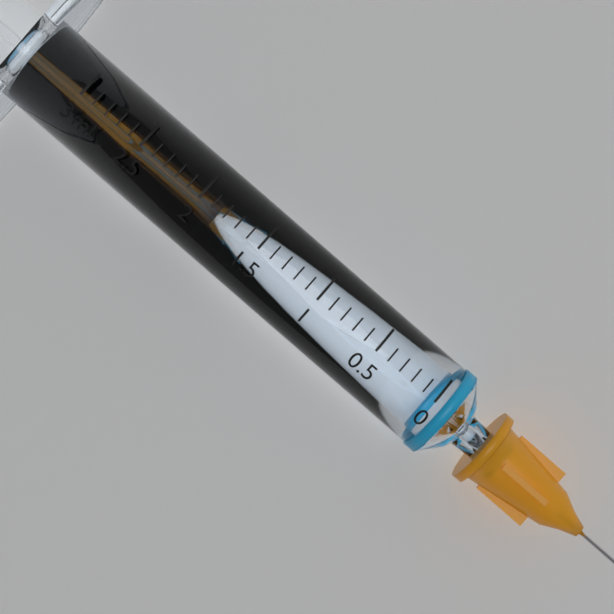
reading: 1.8 ml
